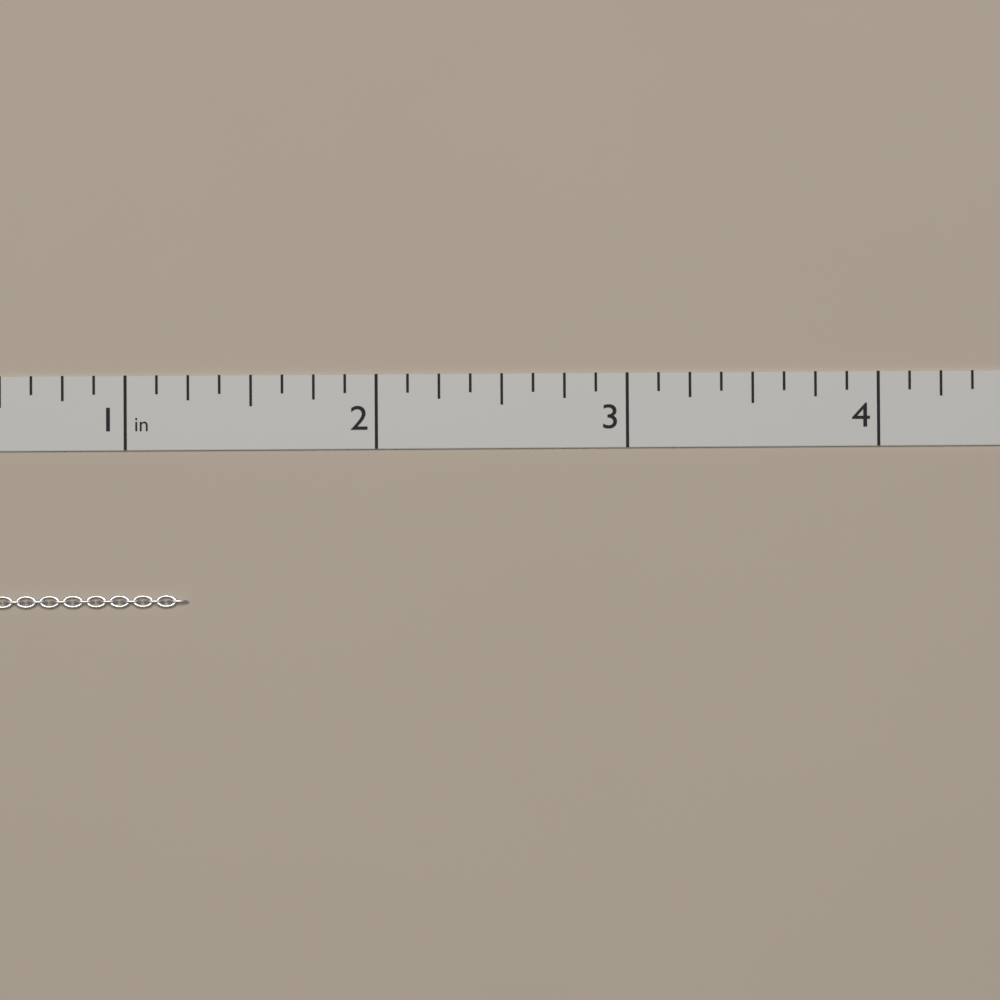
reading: 1.250 in
